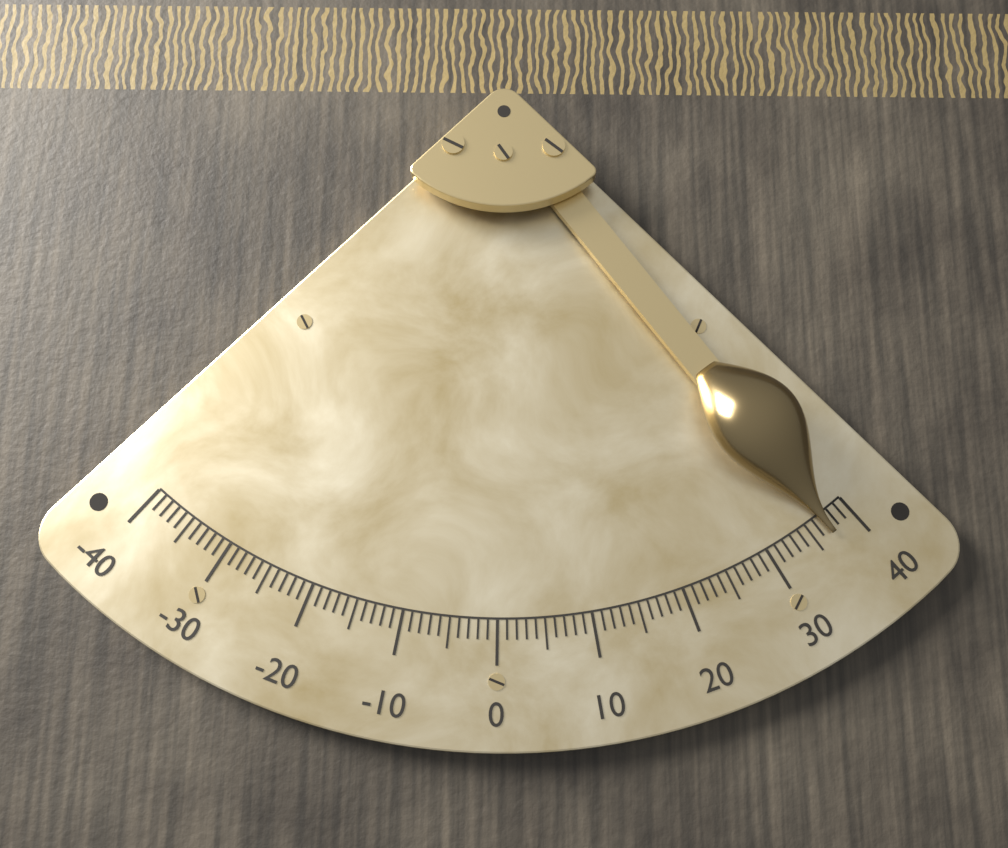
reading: 37 (no unit)
